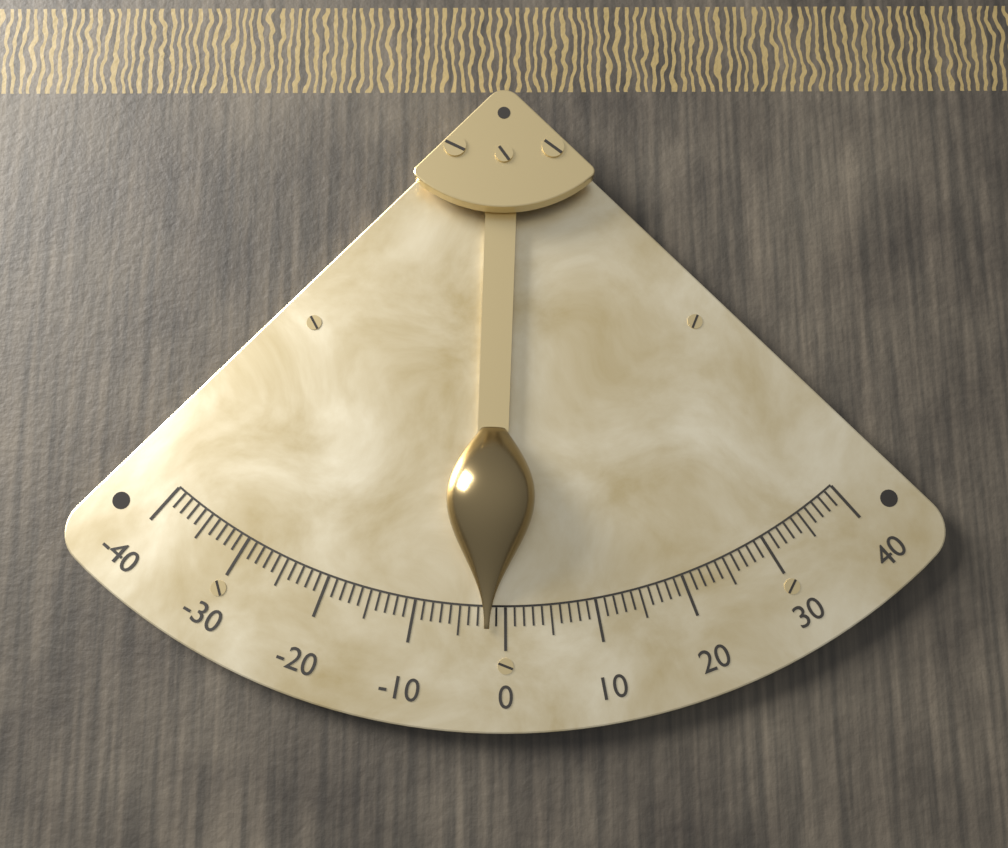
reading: -2 (no unit)
